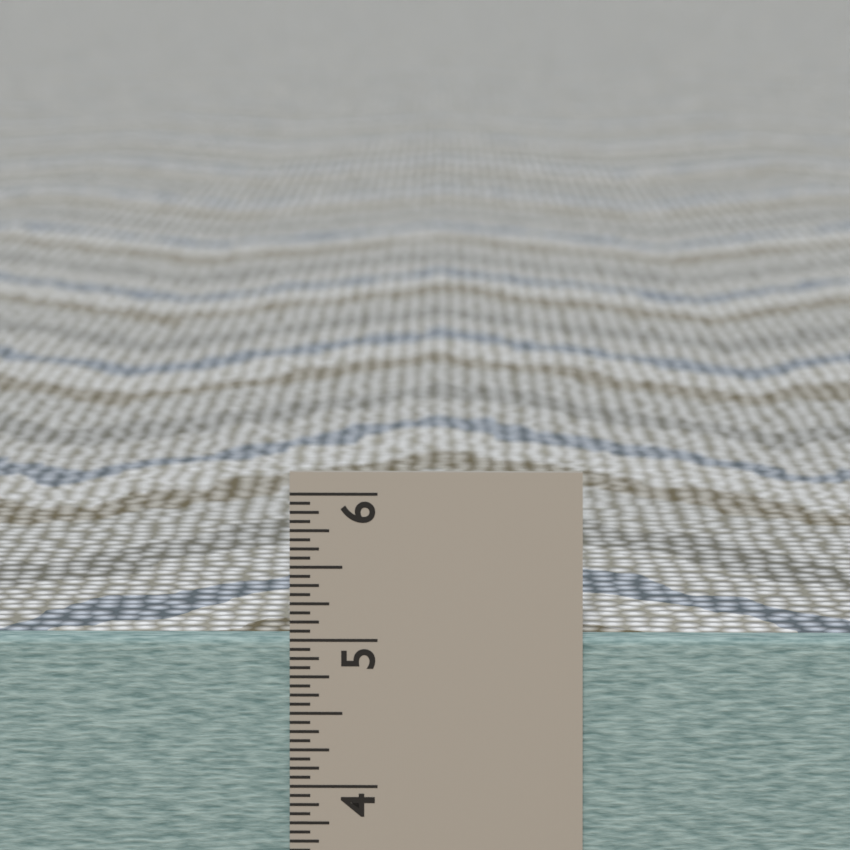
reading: 5.0000 in
